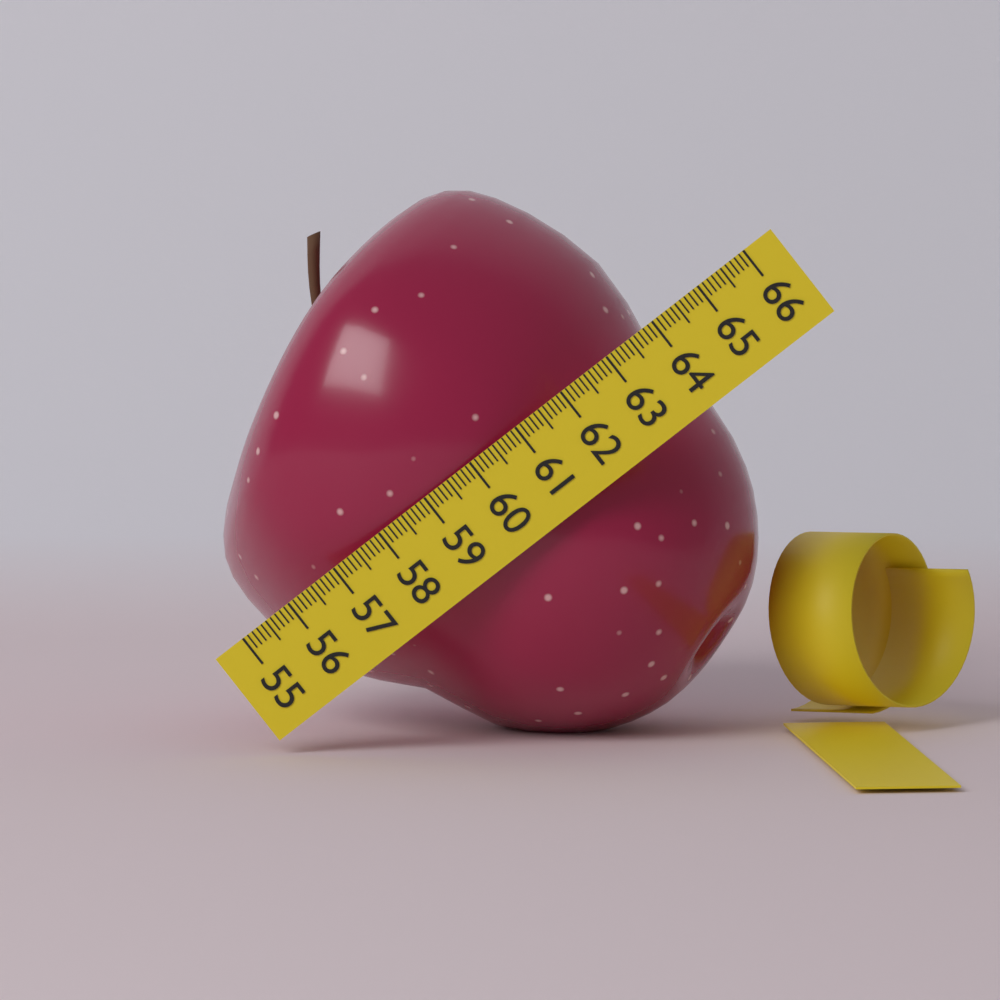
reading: 63.7 (no unit)
